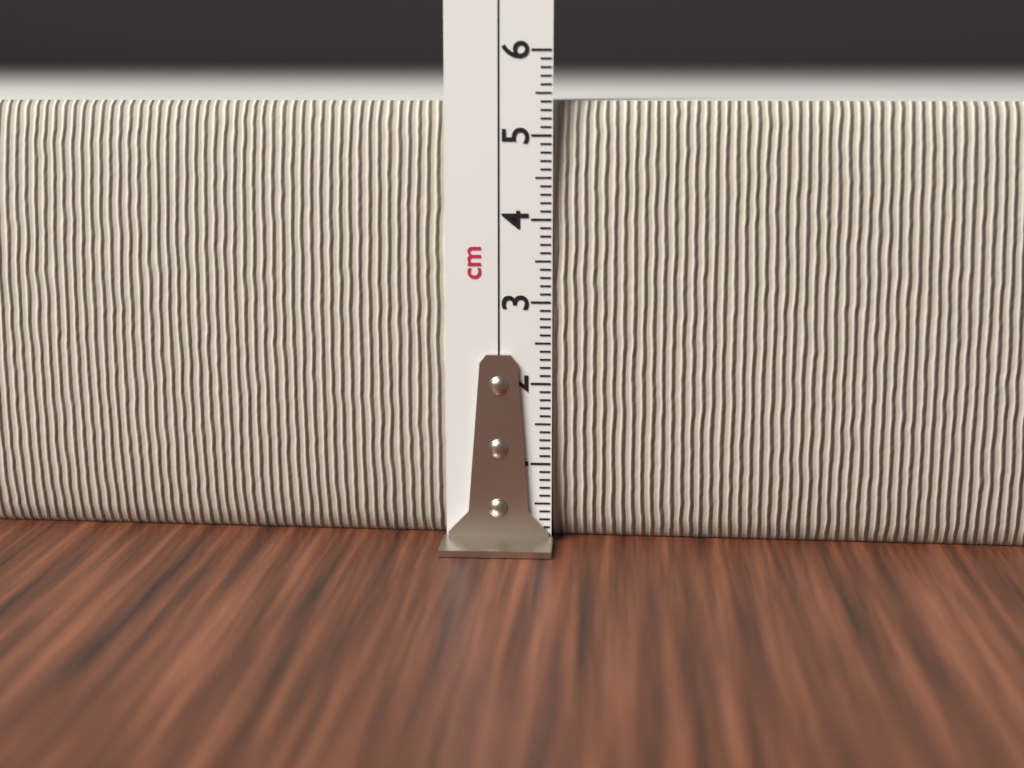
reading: 5.4 cm
